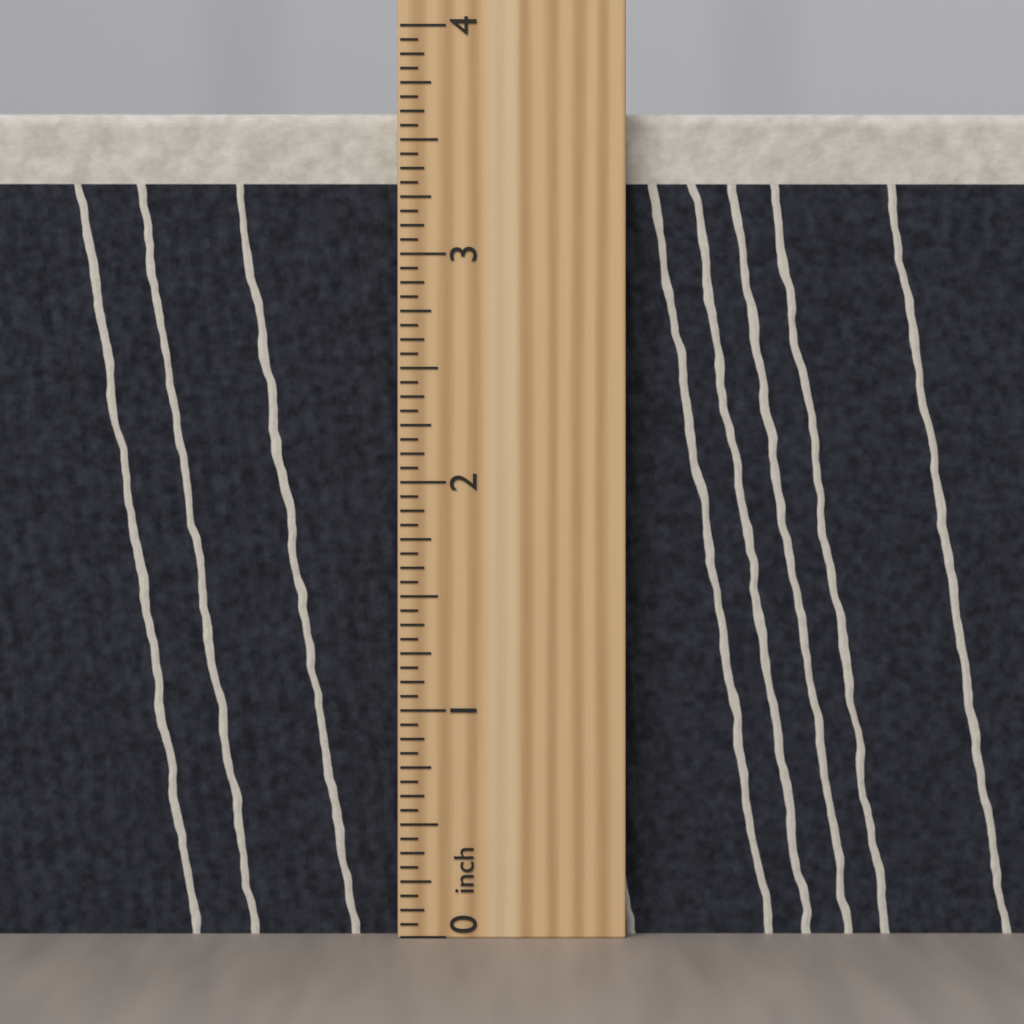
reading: 3.6875 inch
